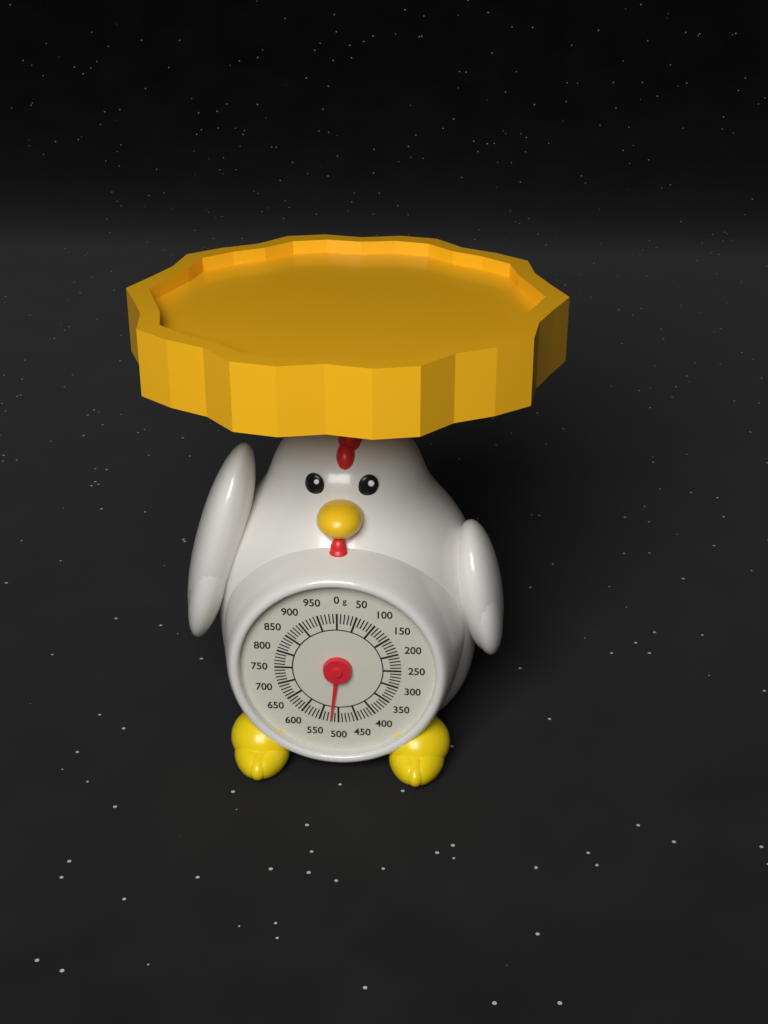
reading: 520 g
